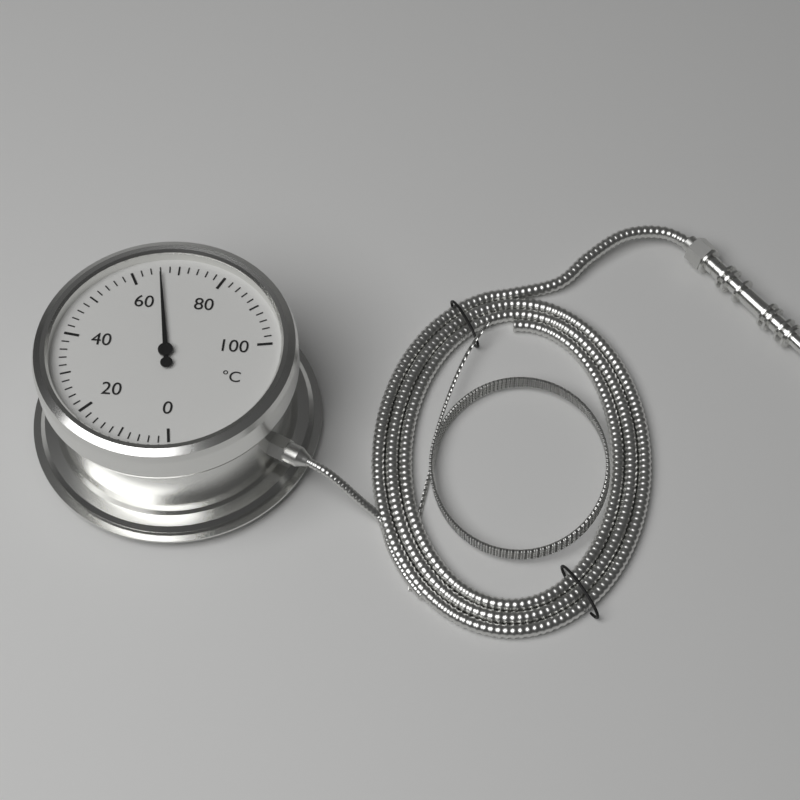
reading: 66 °C
